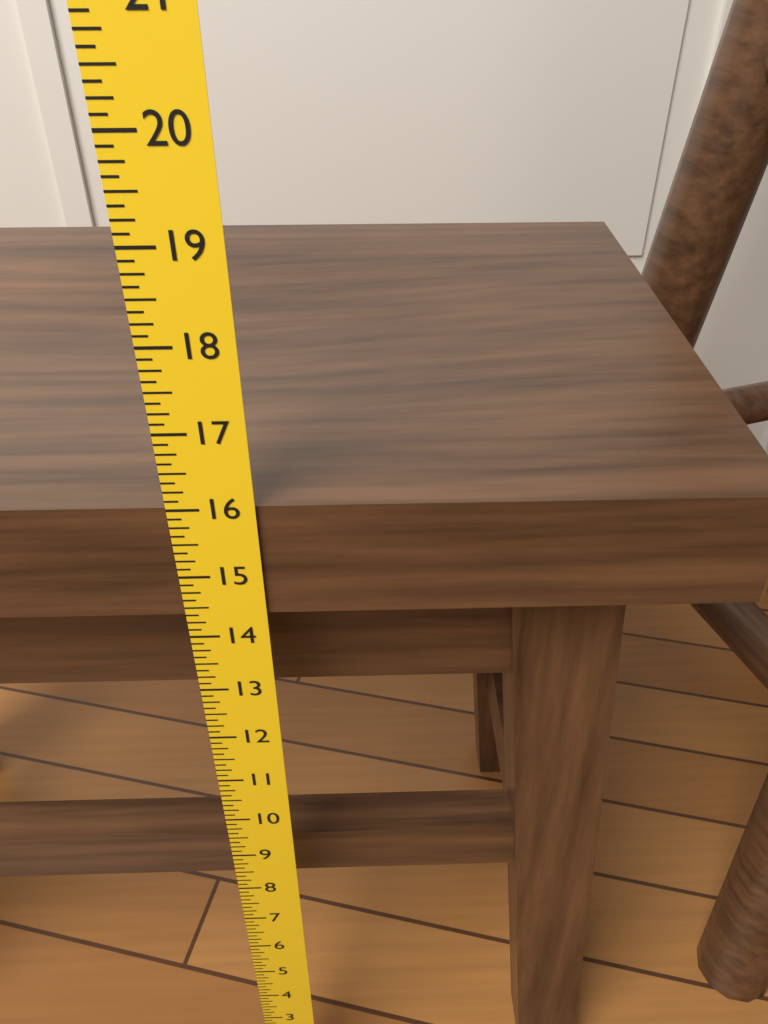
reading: 16.000 in
